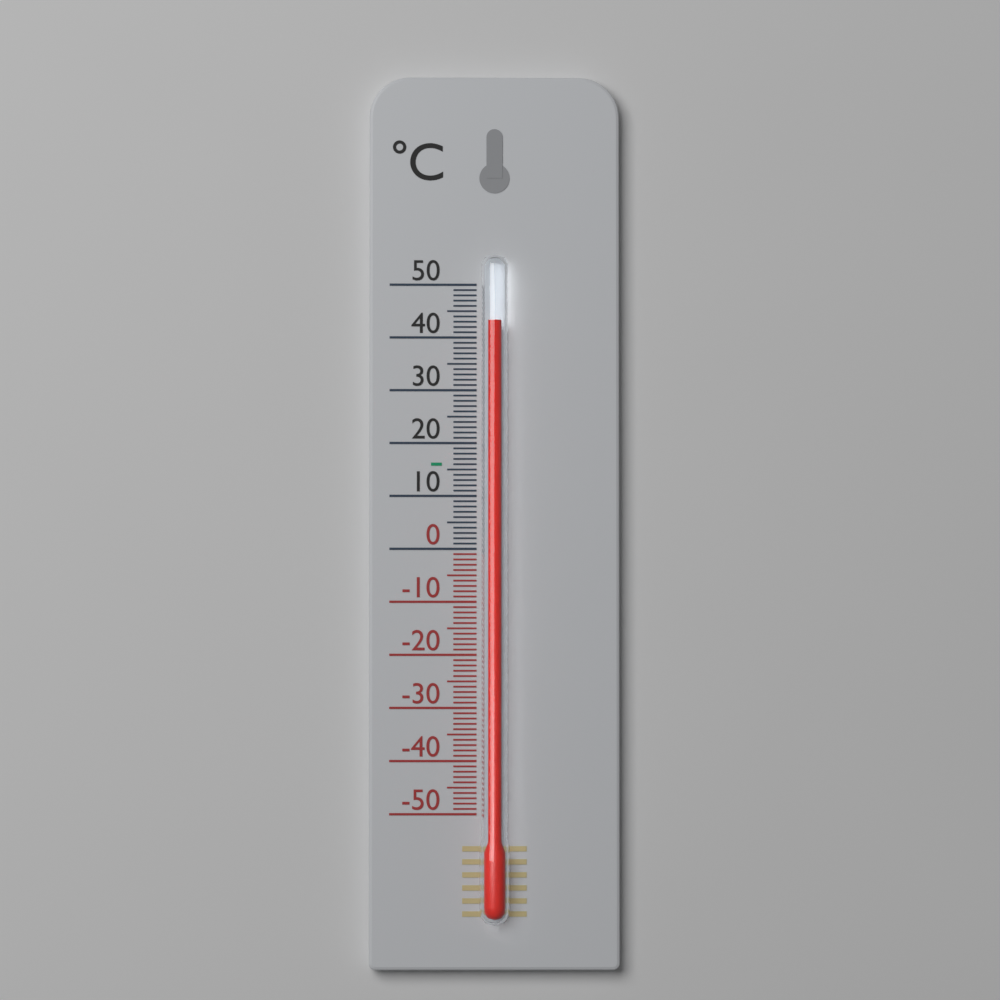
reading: 43 °C
